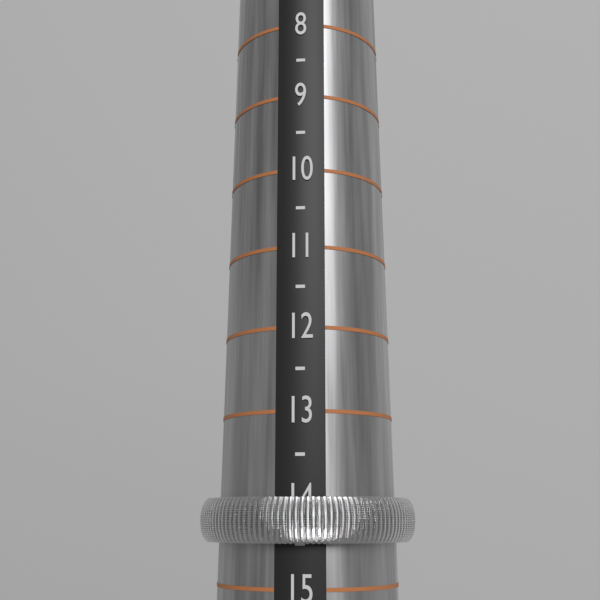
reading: 14.5 (no unit)
